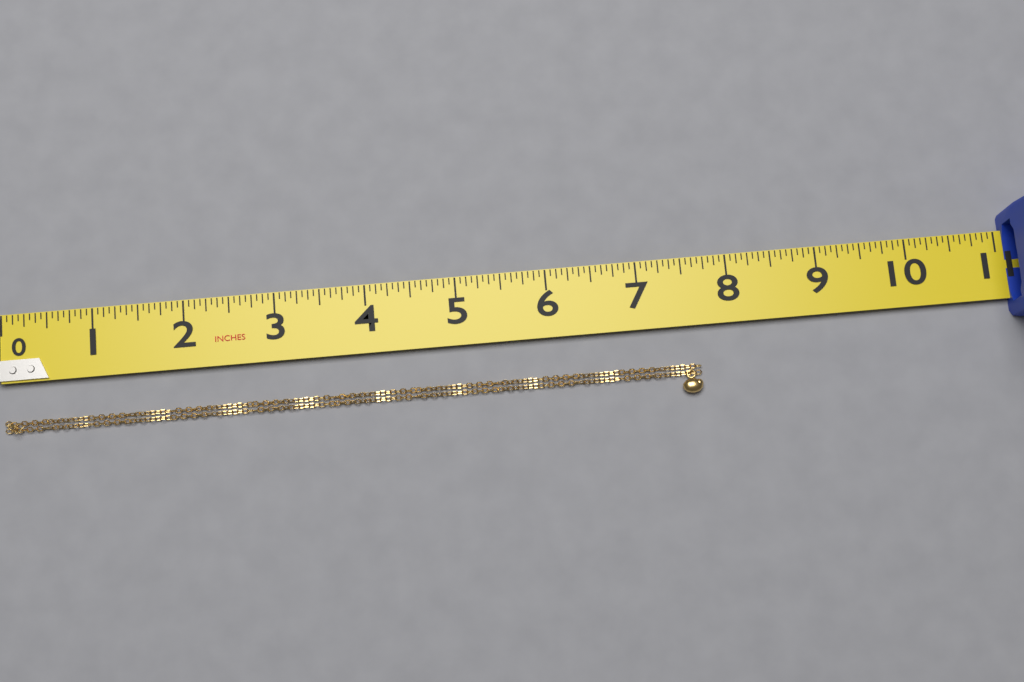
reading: 7.6250 in
